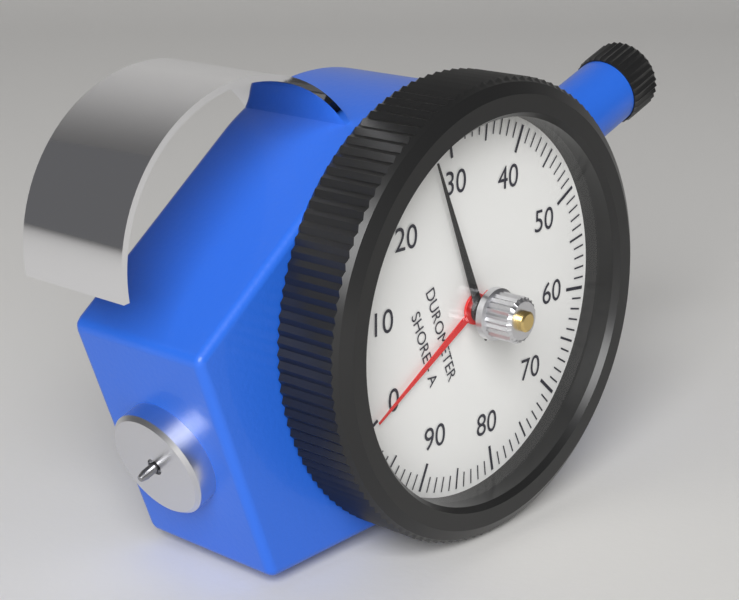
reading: 27 Shore A
